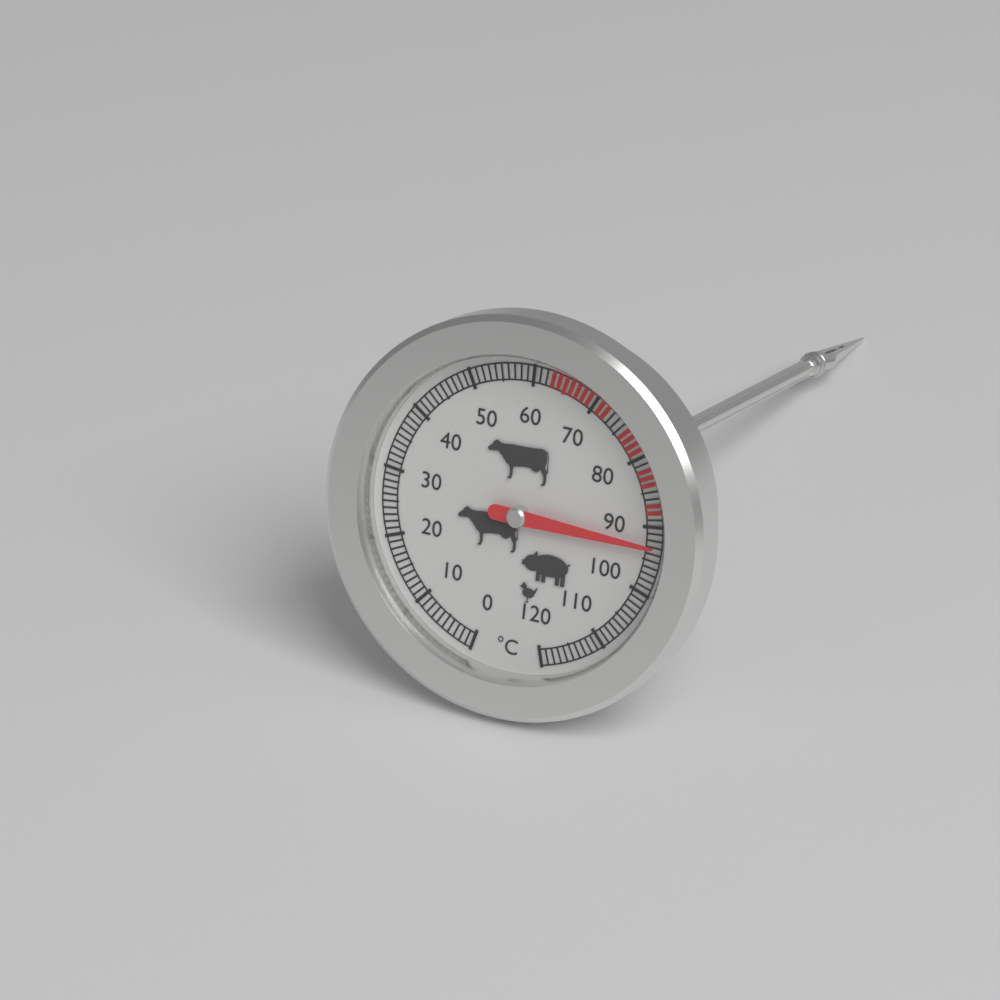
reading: 93 °C
